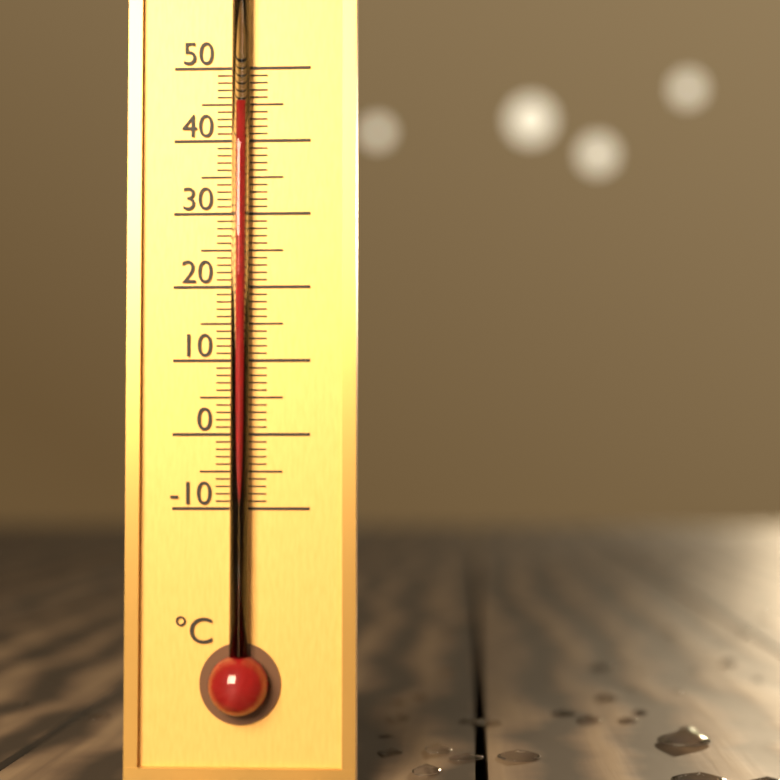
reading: 45 °C
